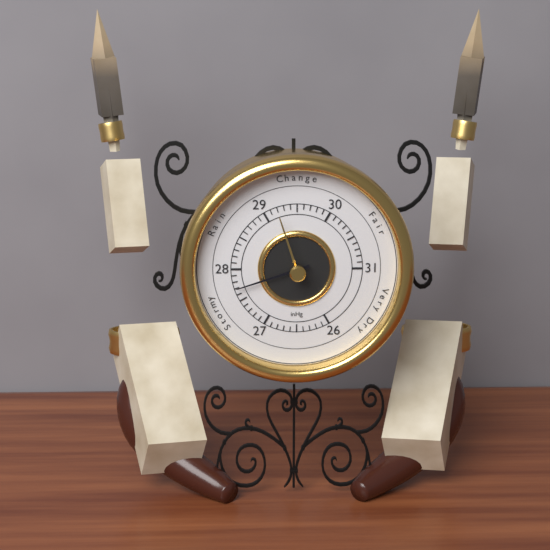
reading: 27.7 inHg
